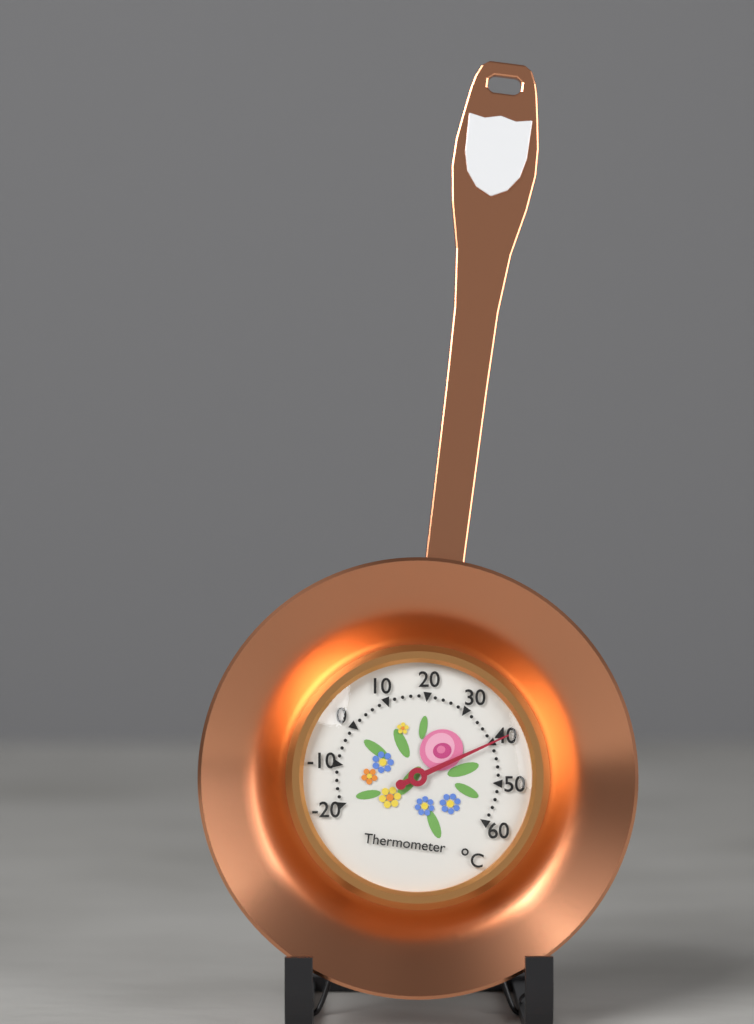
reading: 40 °C
